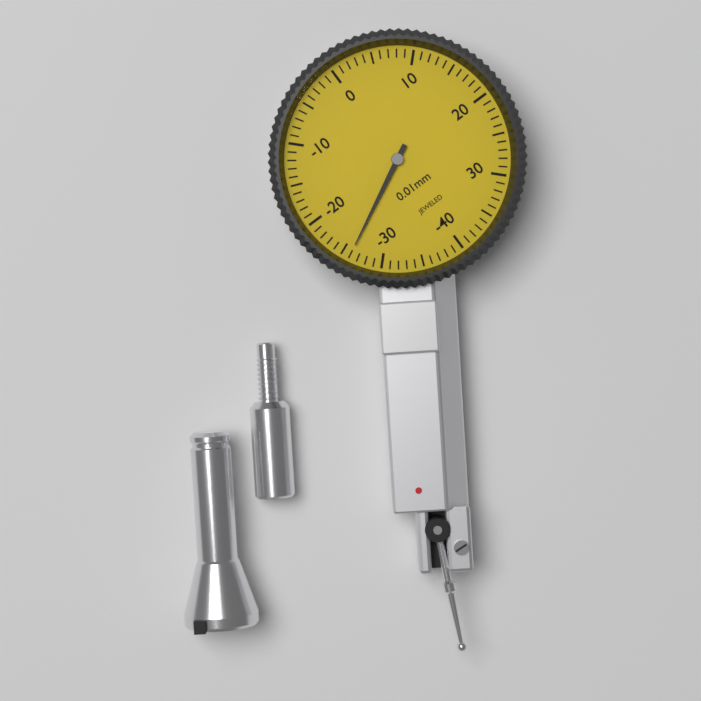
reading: -26 0.01mm
